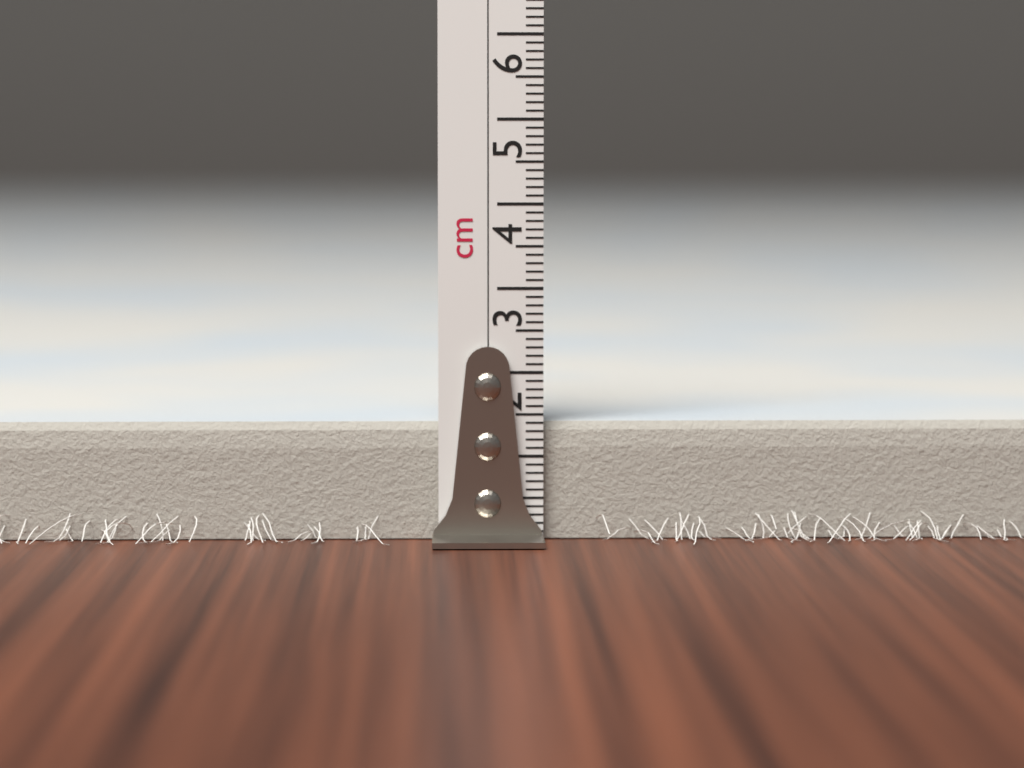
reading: 1.4 cm
